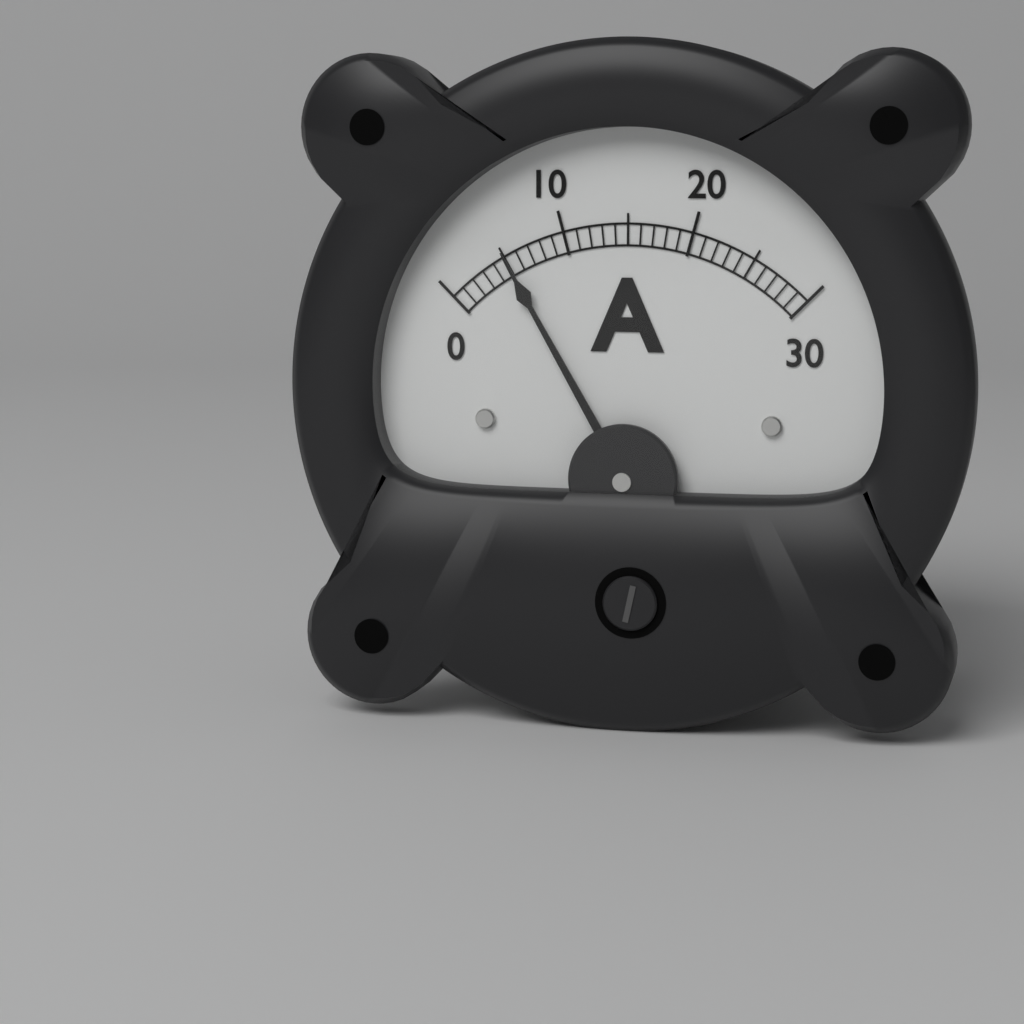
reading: 5 A
